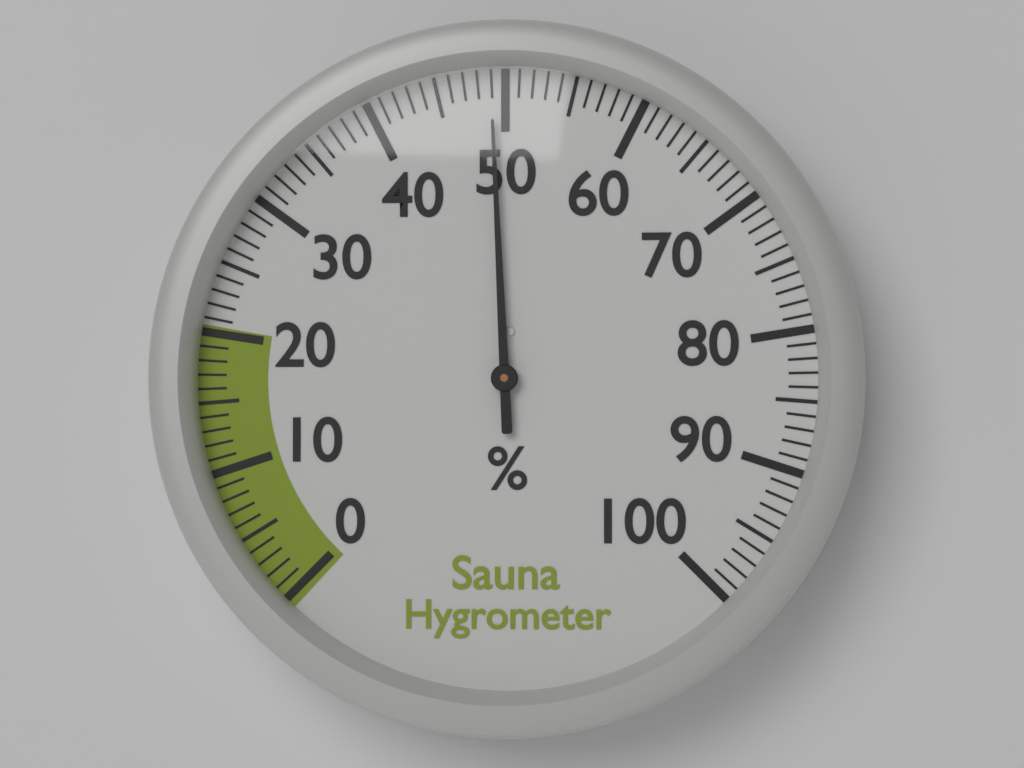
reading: 49 %
